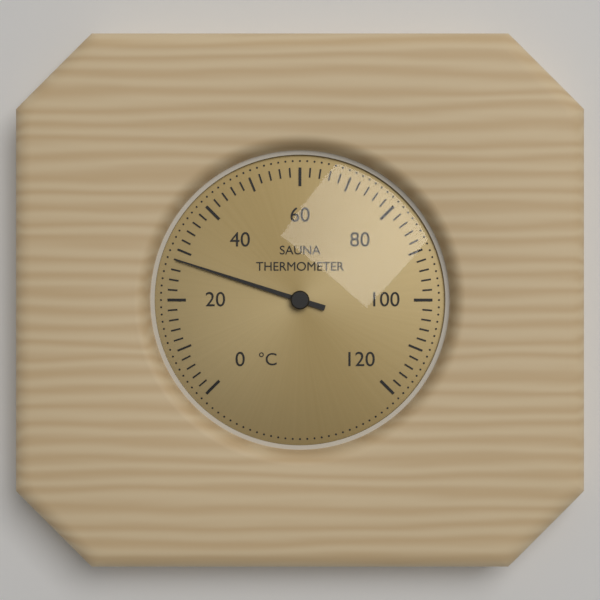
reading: 28 °C
